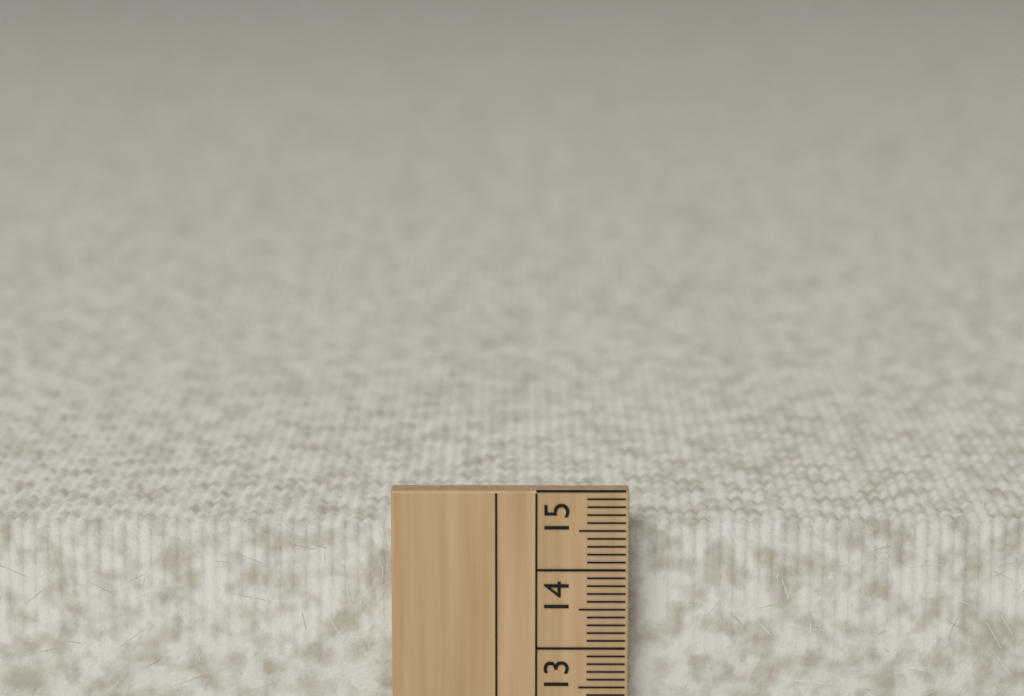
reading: 14.5 cm
